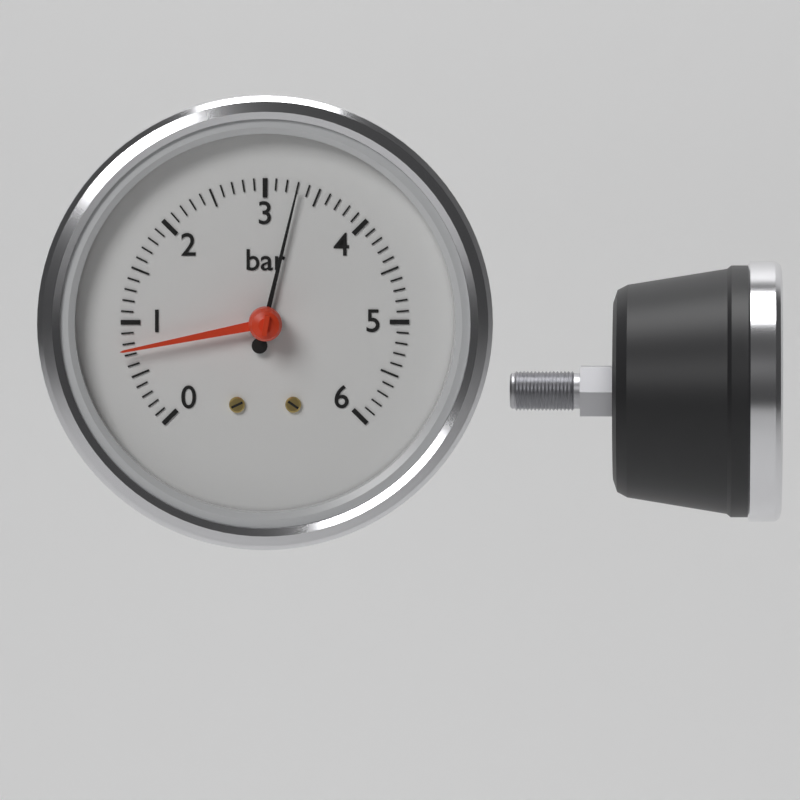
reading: 3.3 bar
